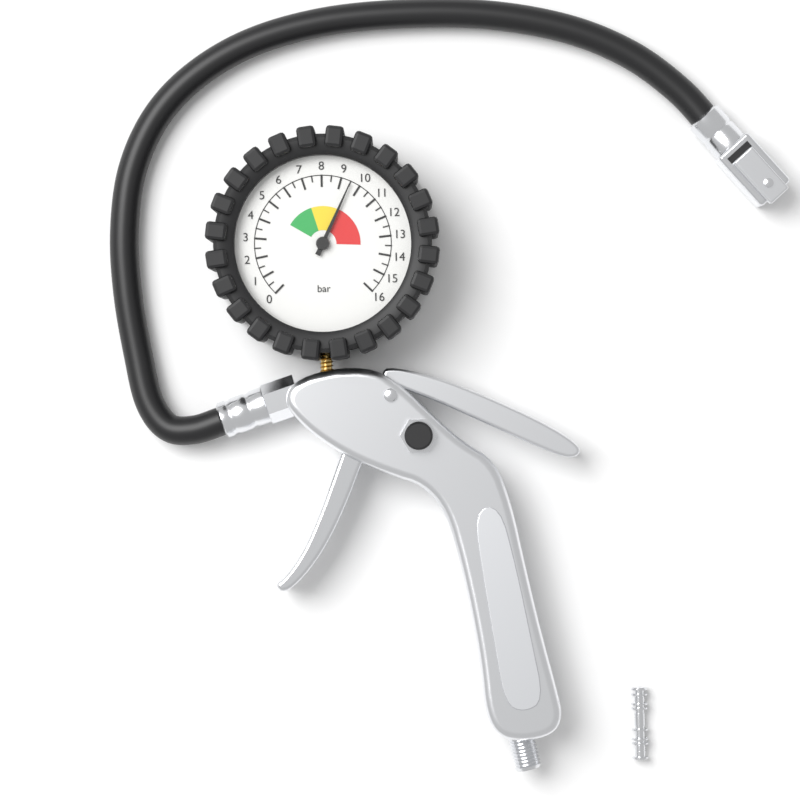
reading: 9.5 bar
